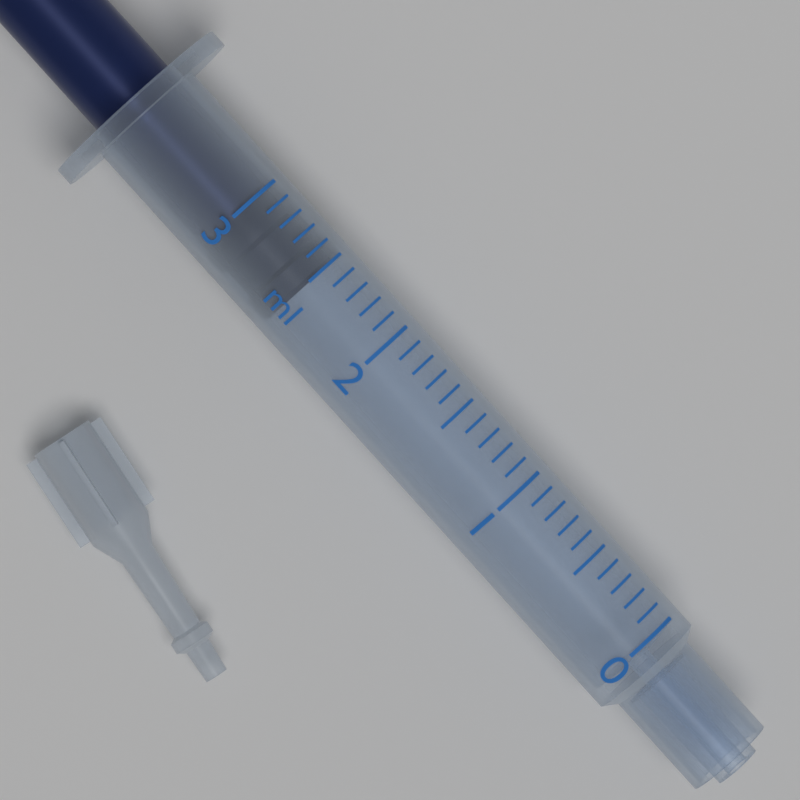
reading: 2.5 ml
